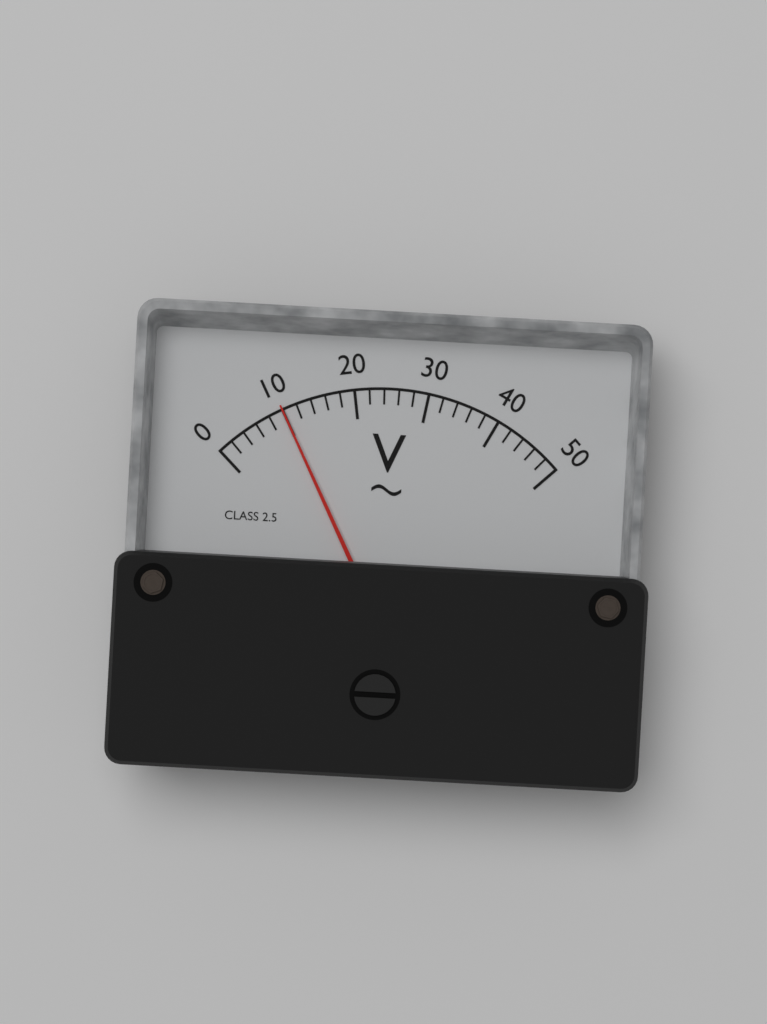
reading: 10 V
